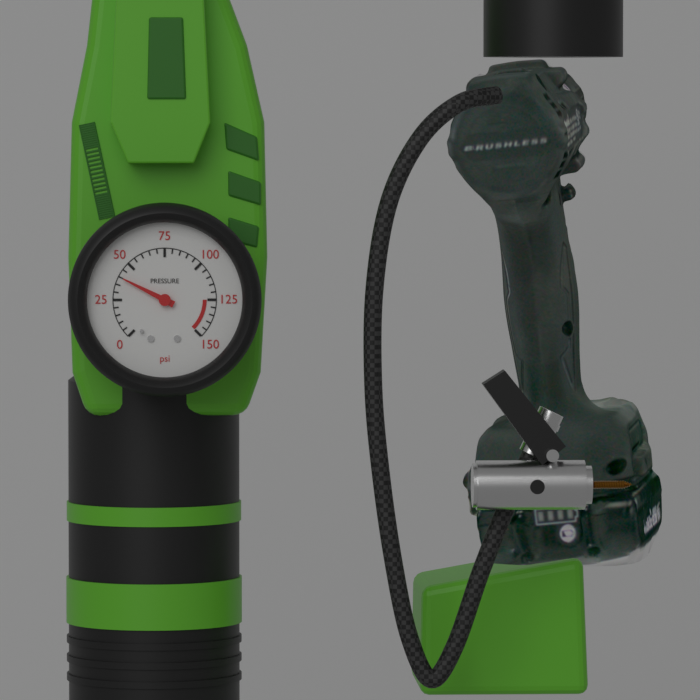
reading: 40 psi
